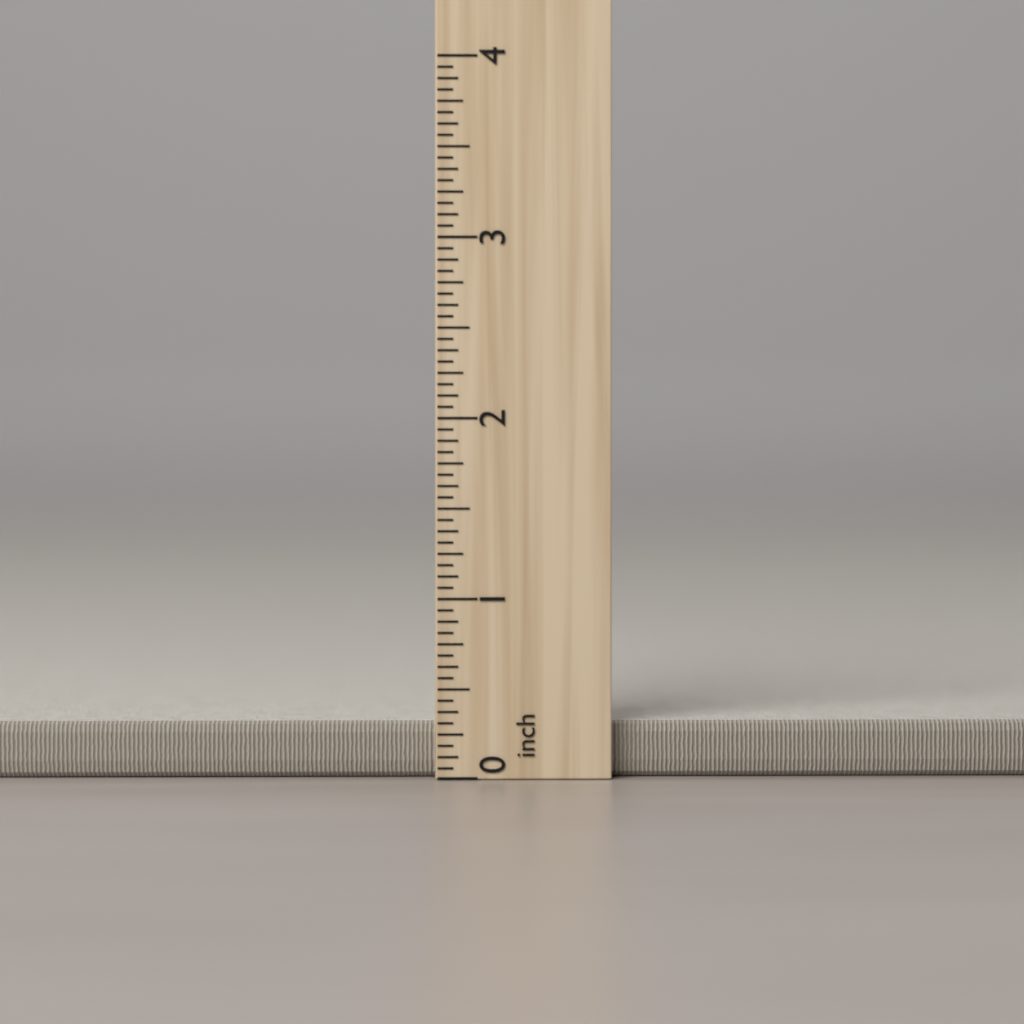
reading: 0.3125 inch
